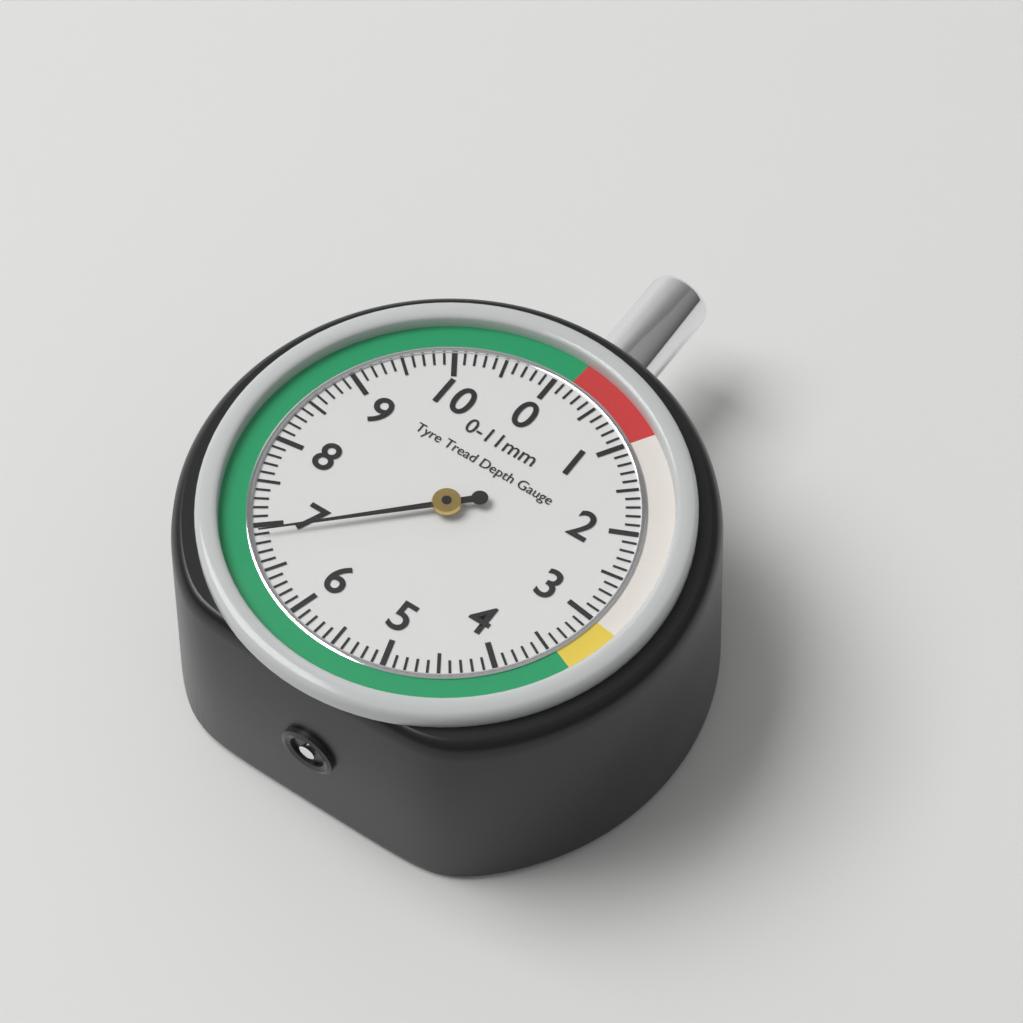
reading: 6.9 mm
